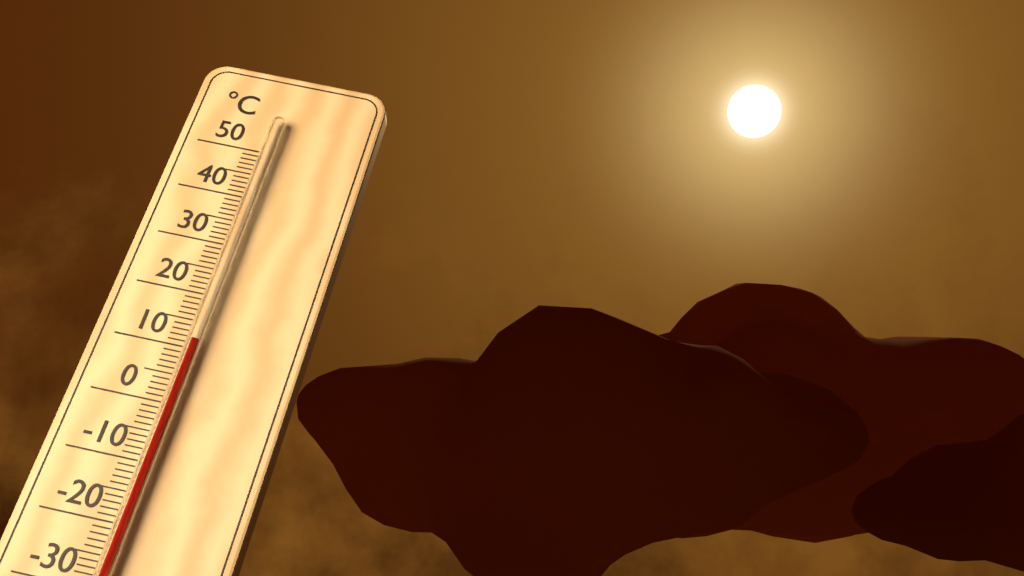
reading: 11 °C
